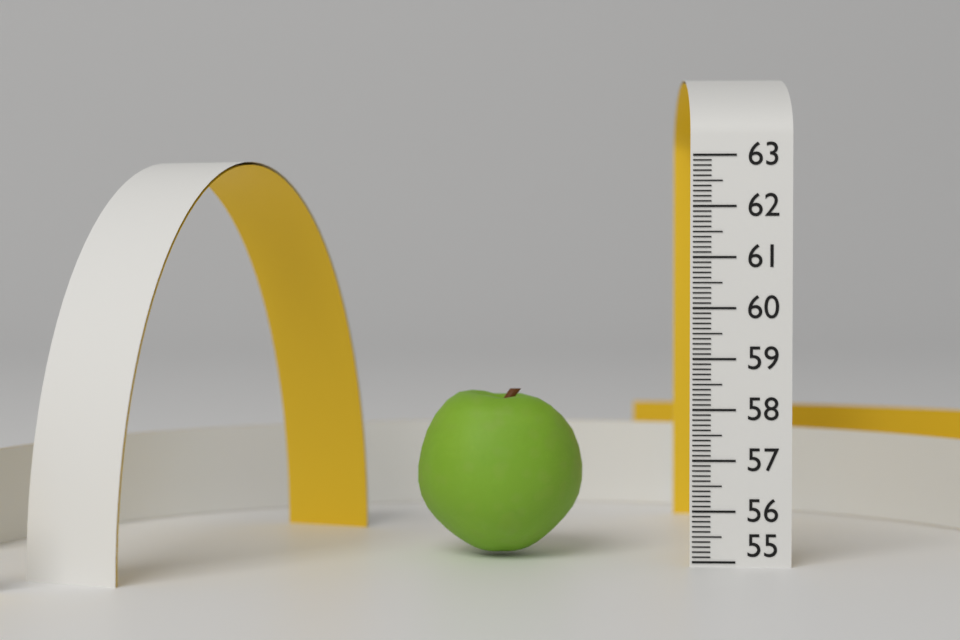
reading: 58.3 (no unit)
